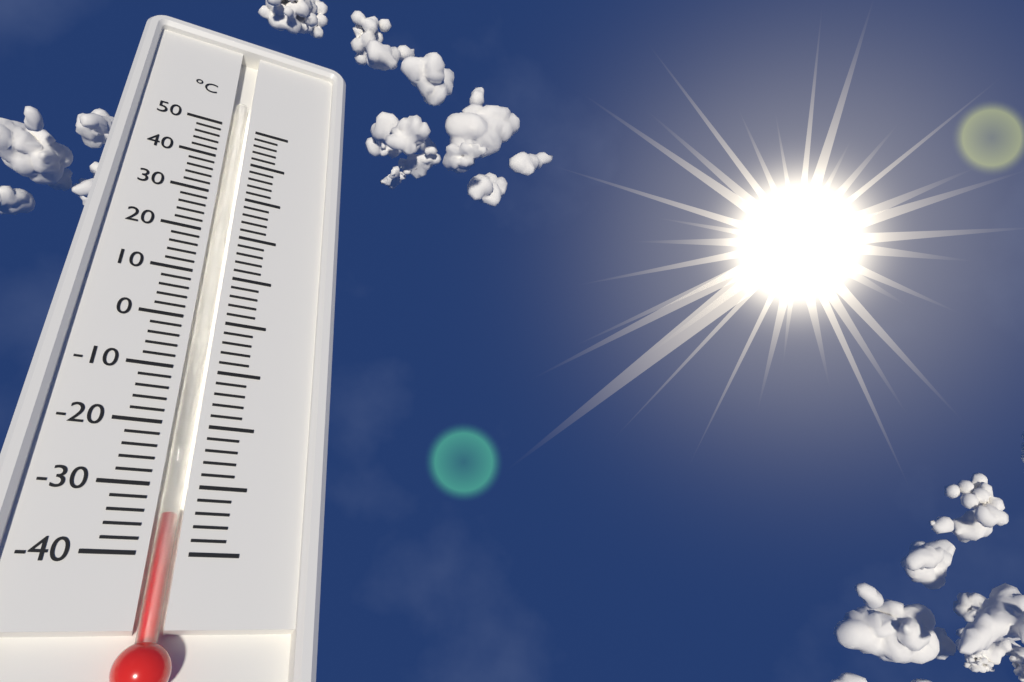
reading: -34 °C
